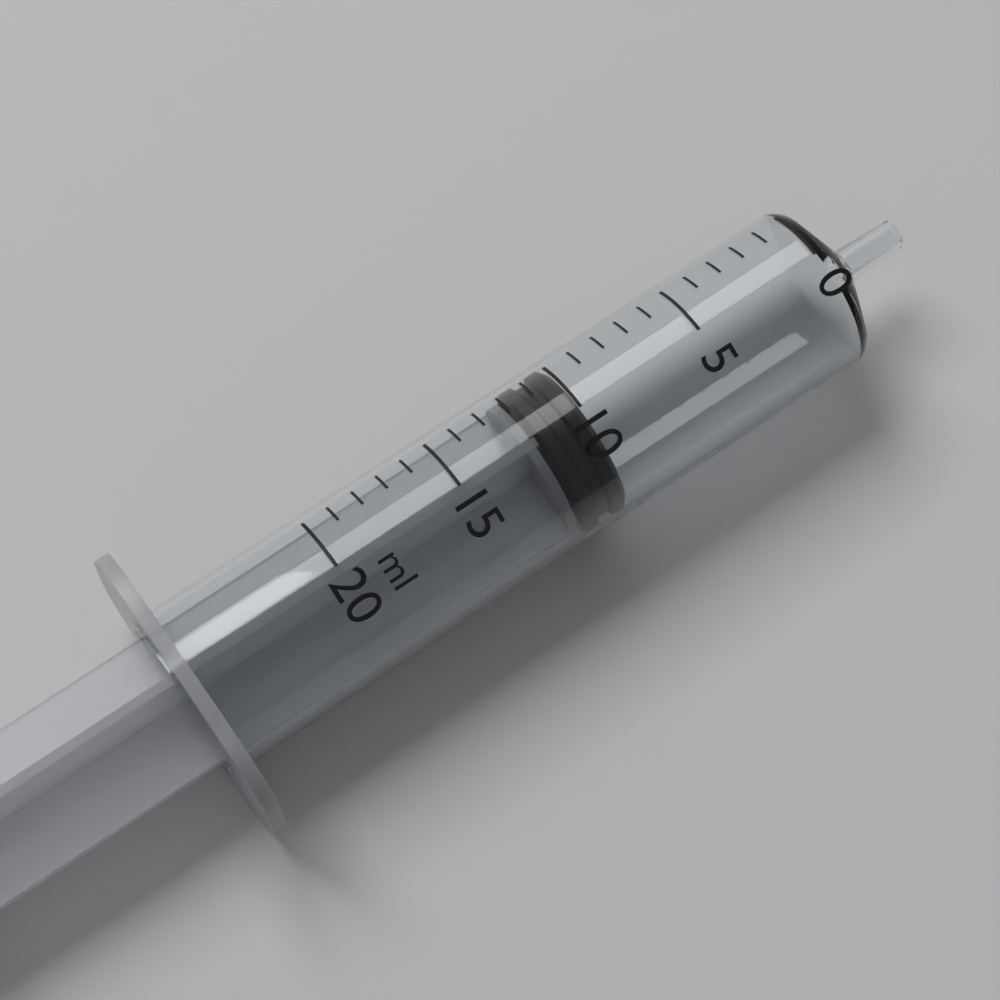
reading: 10 ml
